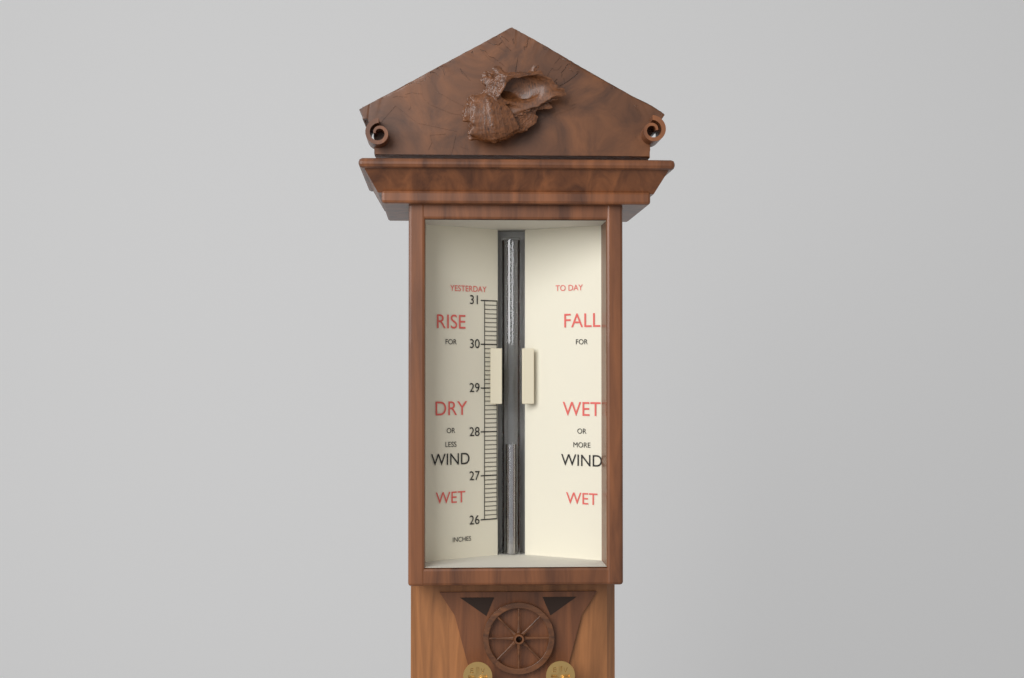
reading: 27.7 in
